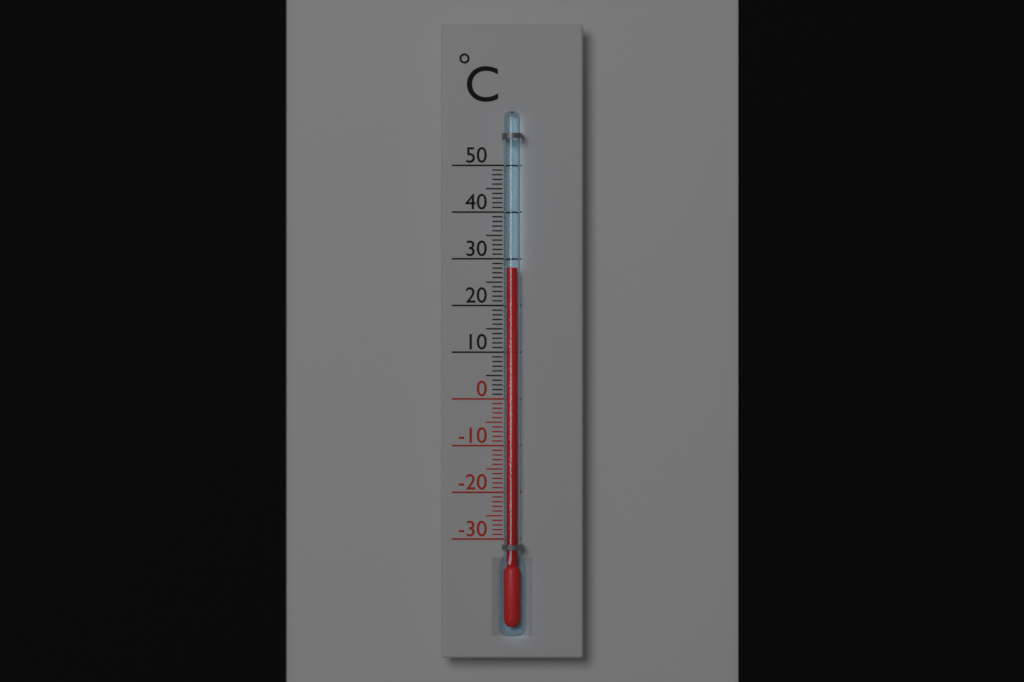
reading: 28 °C
